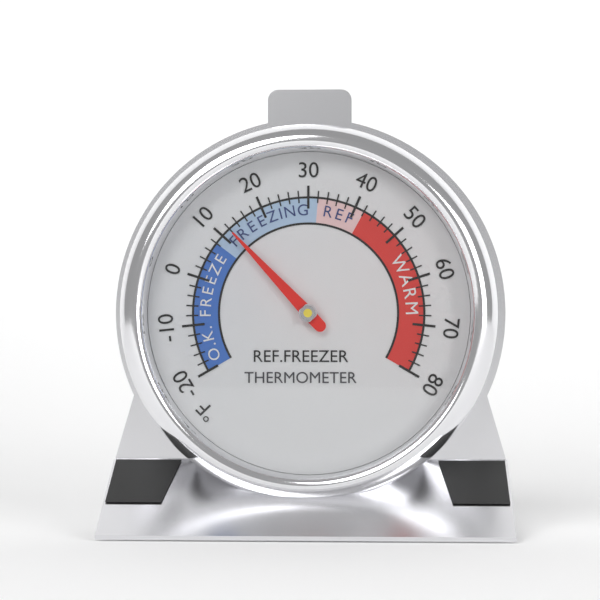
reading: 12 °F
